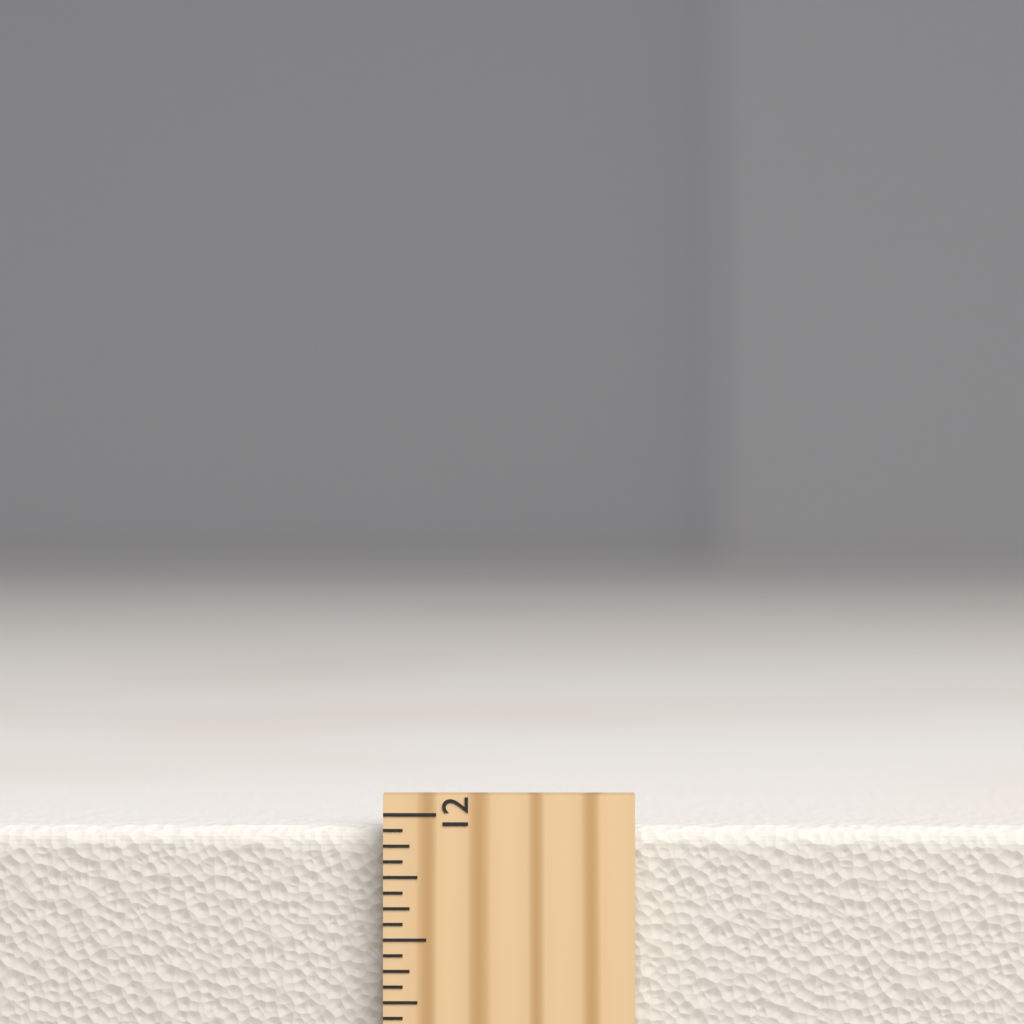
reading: 11.9375 inch
